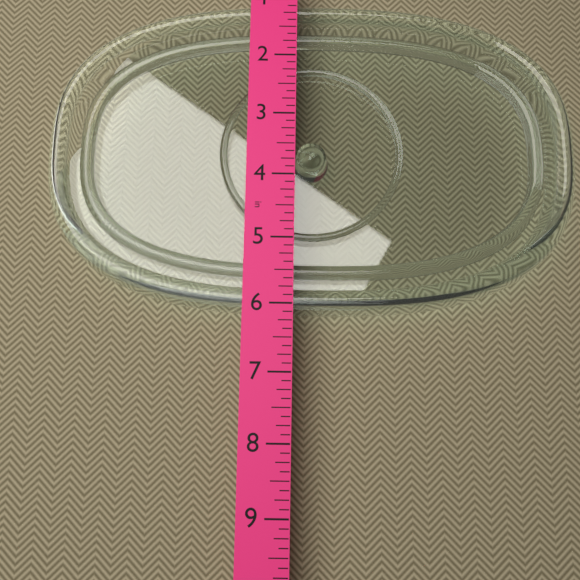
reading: 6.125 in
